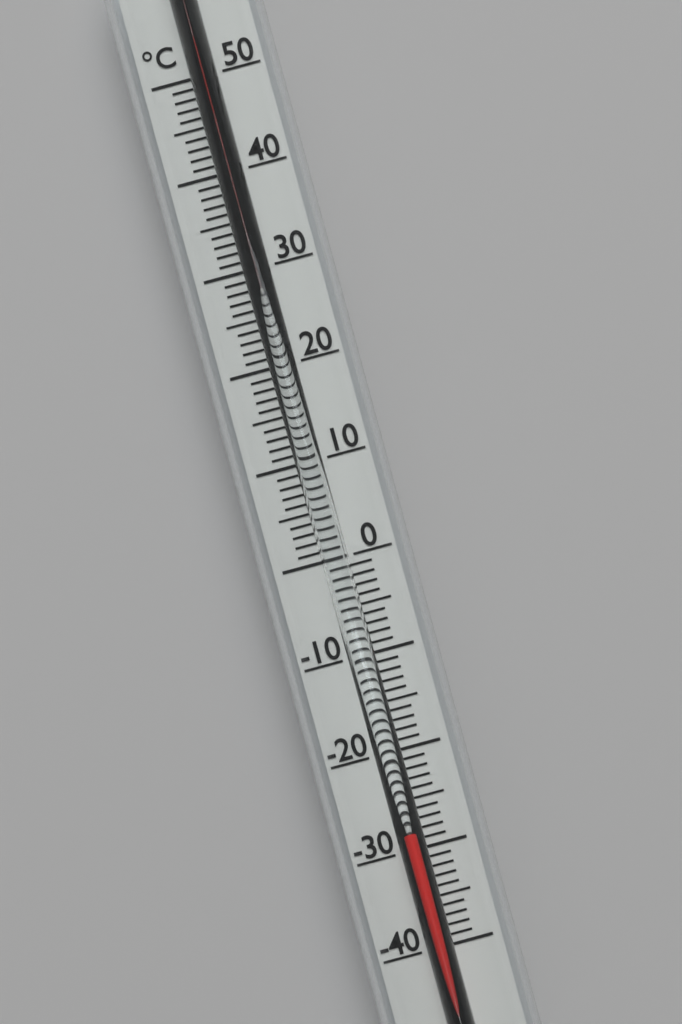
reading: -28 °C
